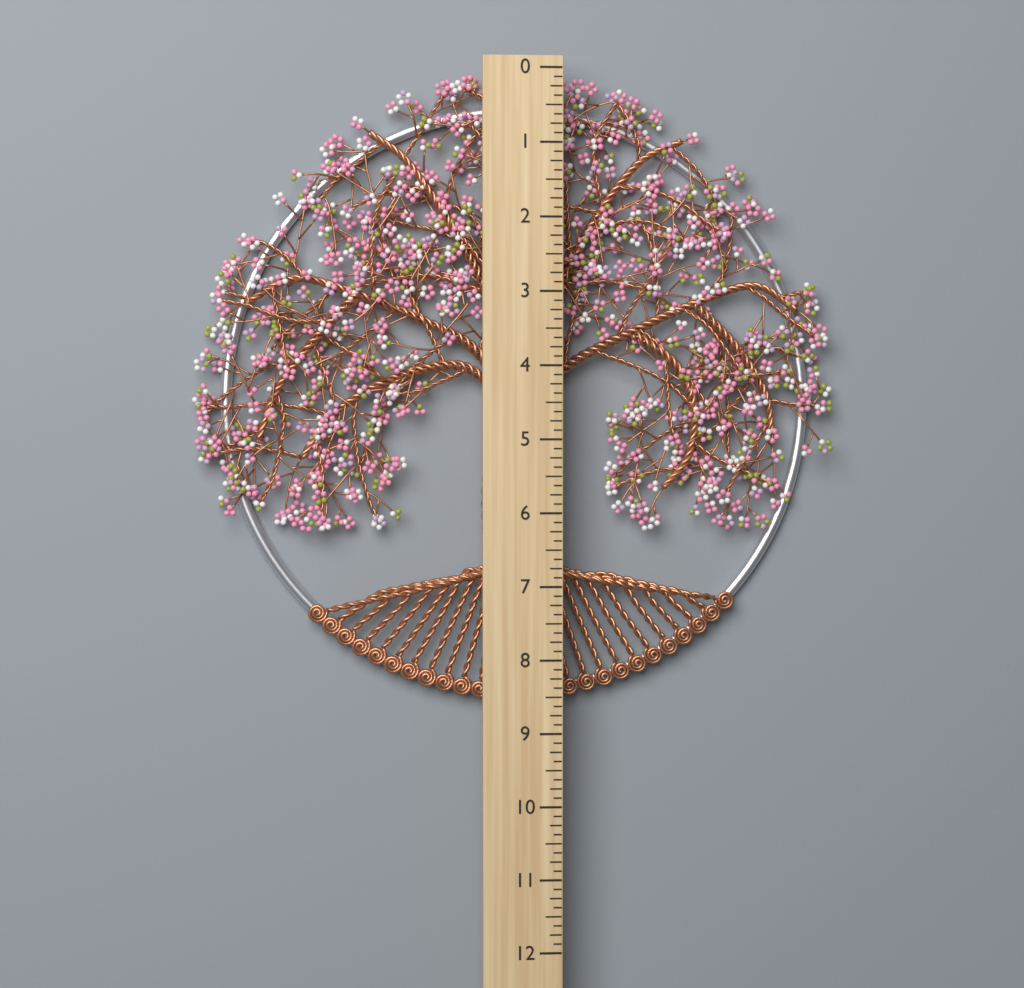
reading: 8.625 (no unit)
